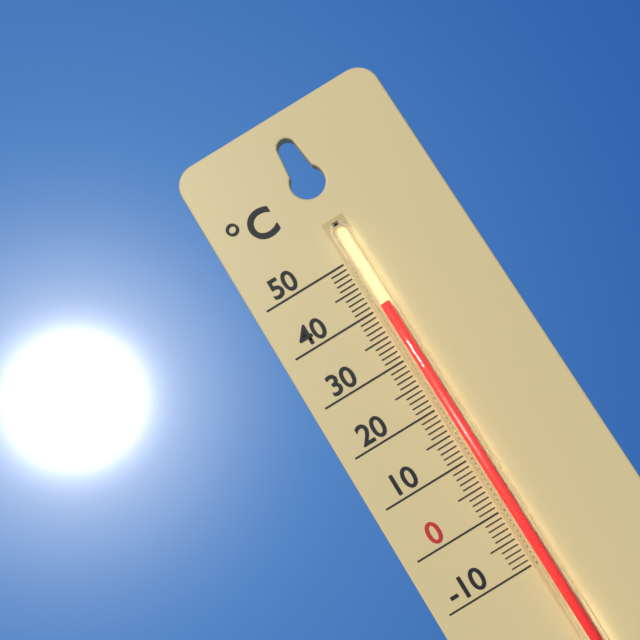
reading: 40 °C
